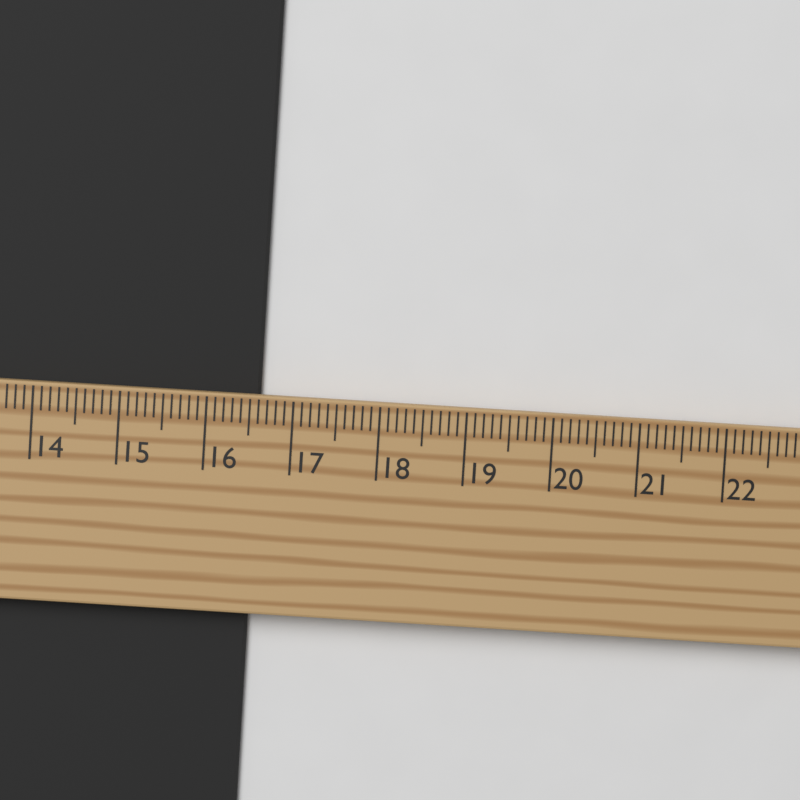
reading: 16.6 cm
